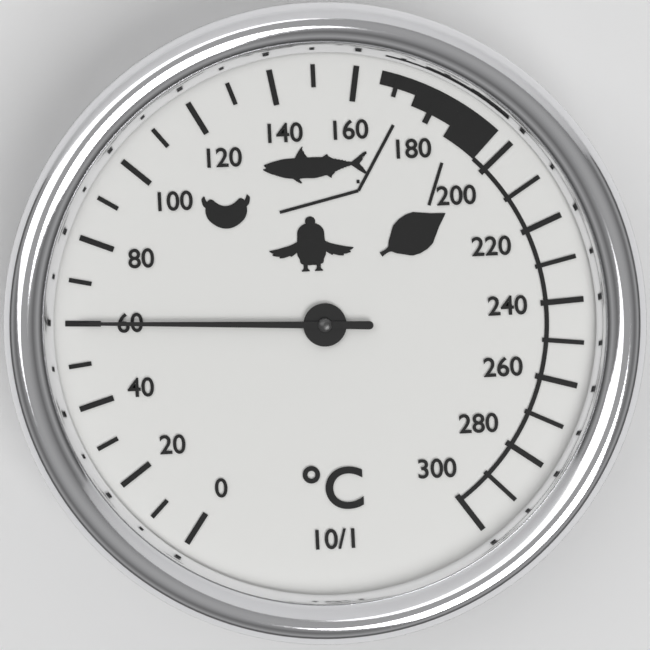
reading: 60 °C
